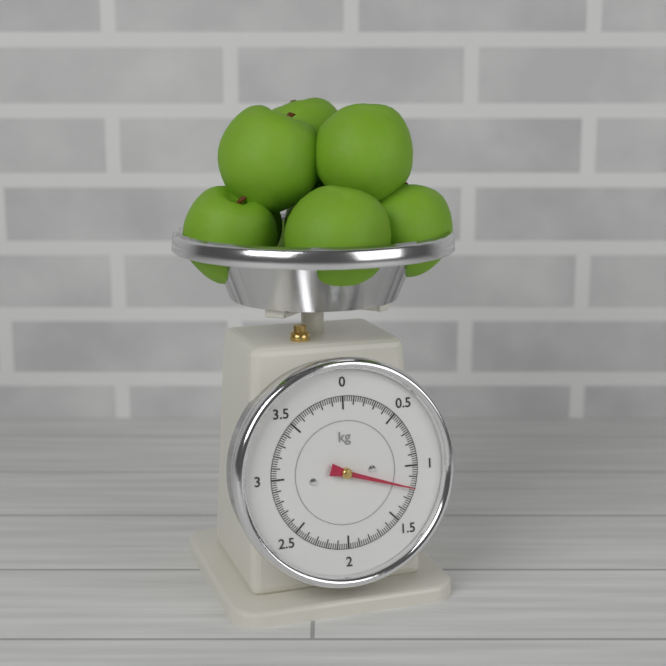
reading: 1.20 kg
